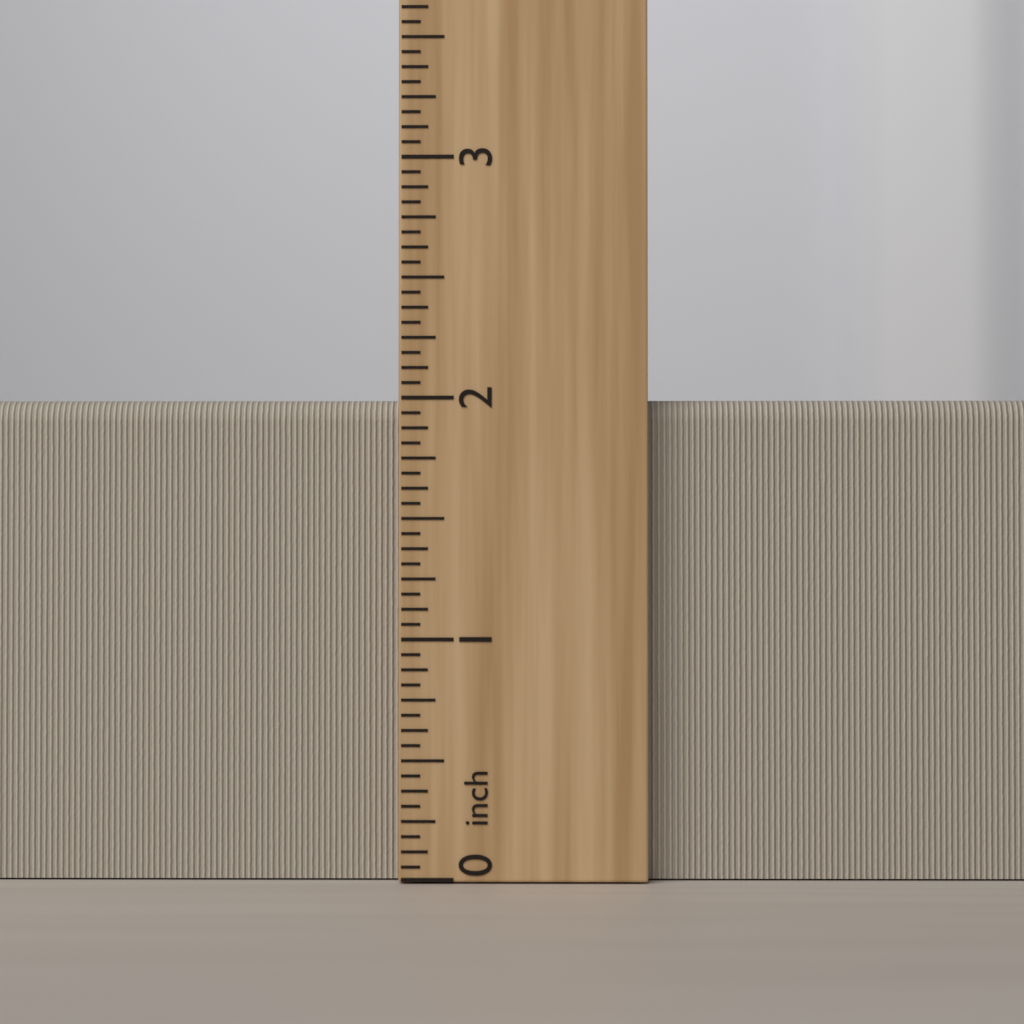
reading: 2.0000 inch
